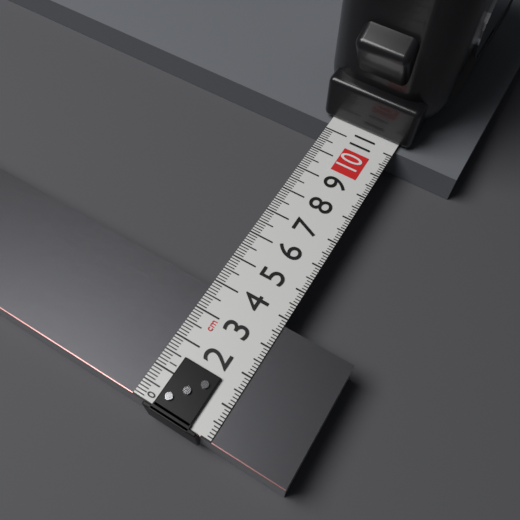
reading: 3.8 cm
